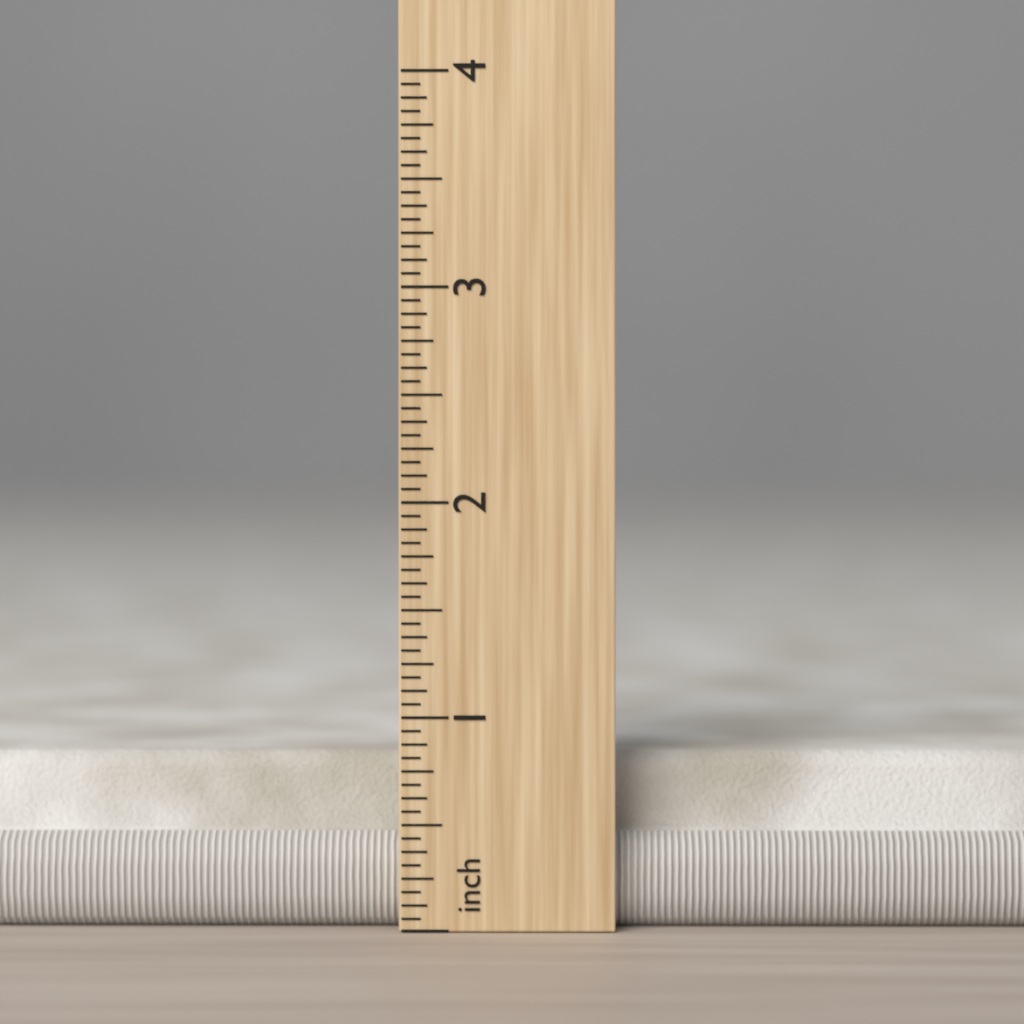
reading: 0.8125 in
